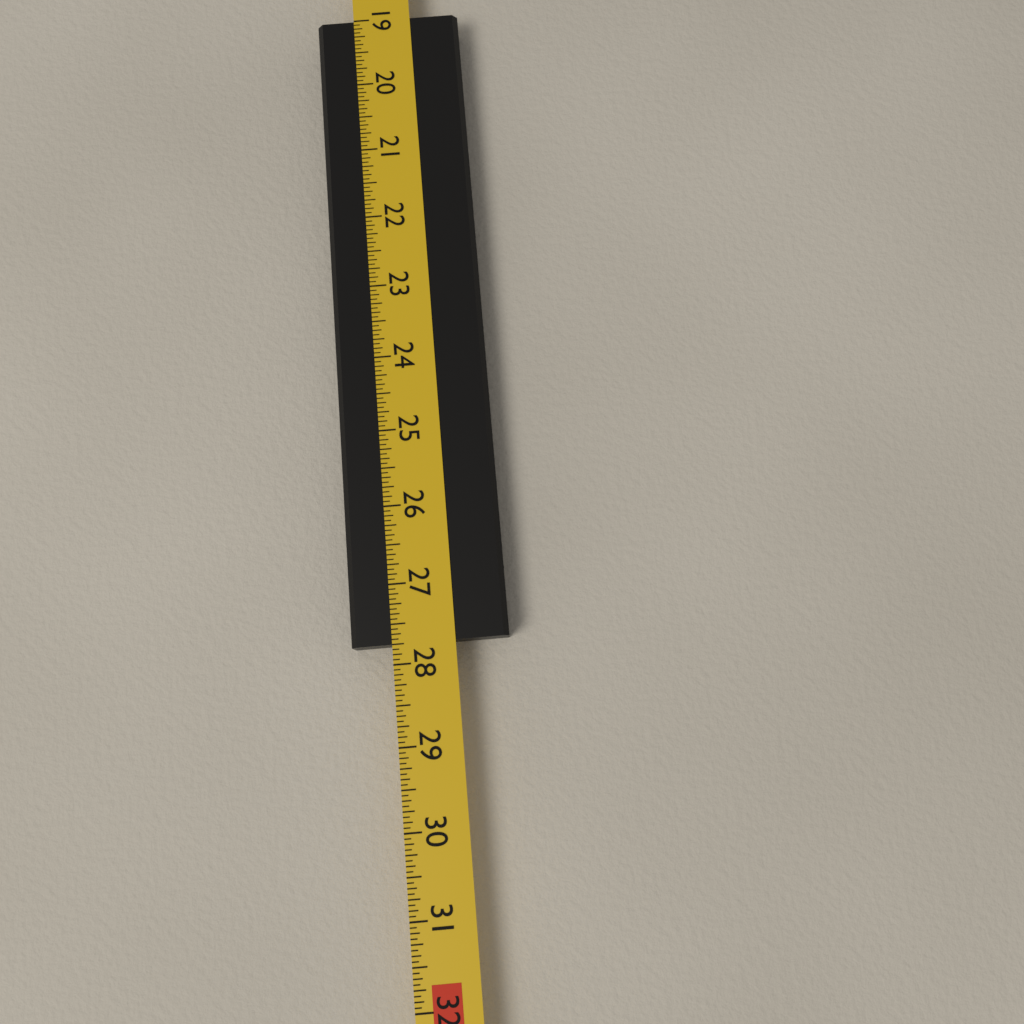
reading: 27.7500 in
